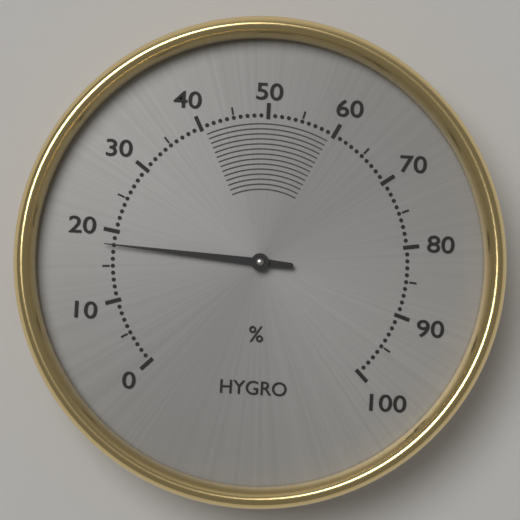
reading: 18 %
